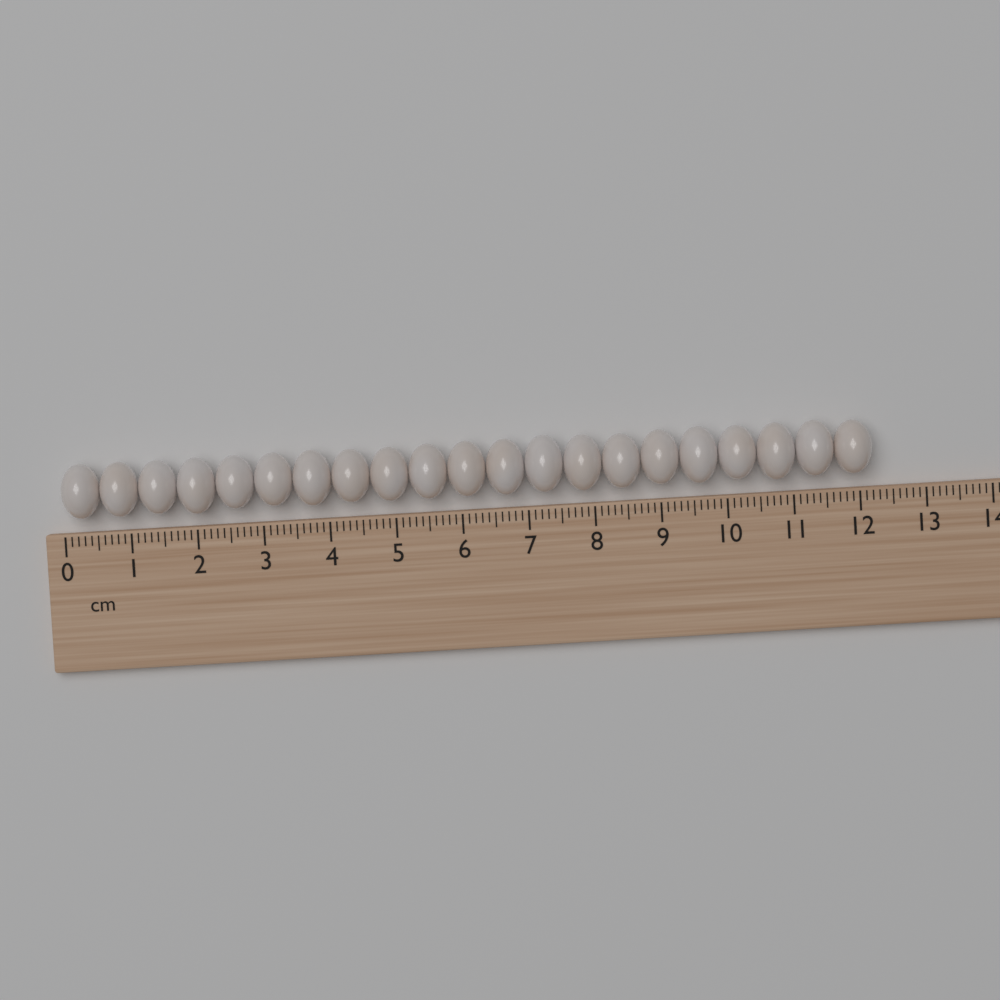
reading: 12.2 cm
